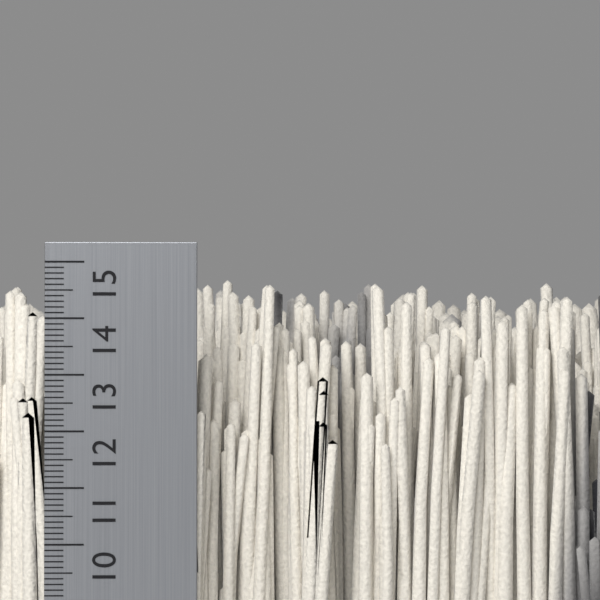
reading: 14.8 cm
